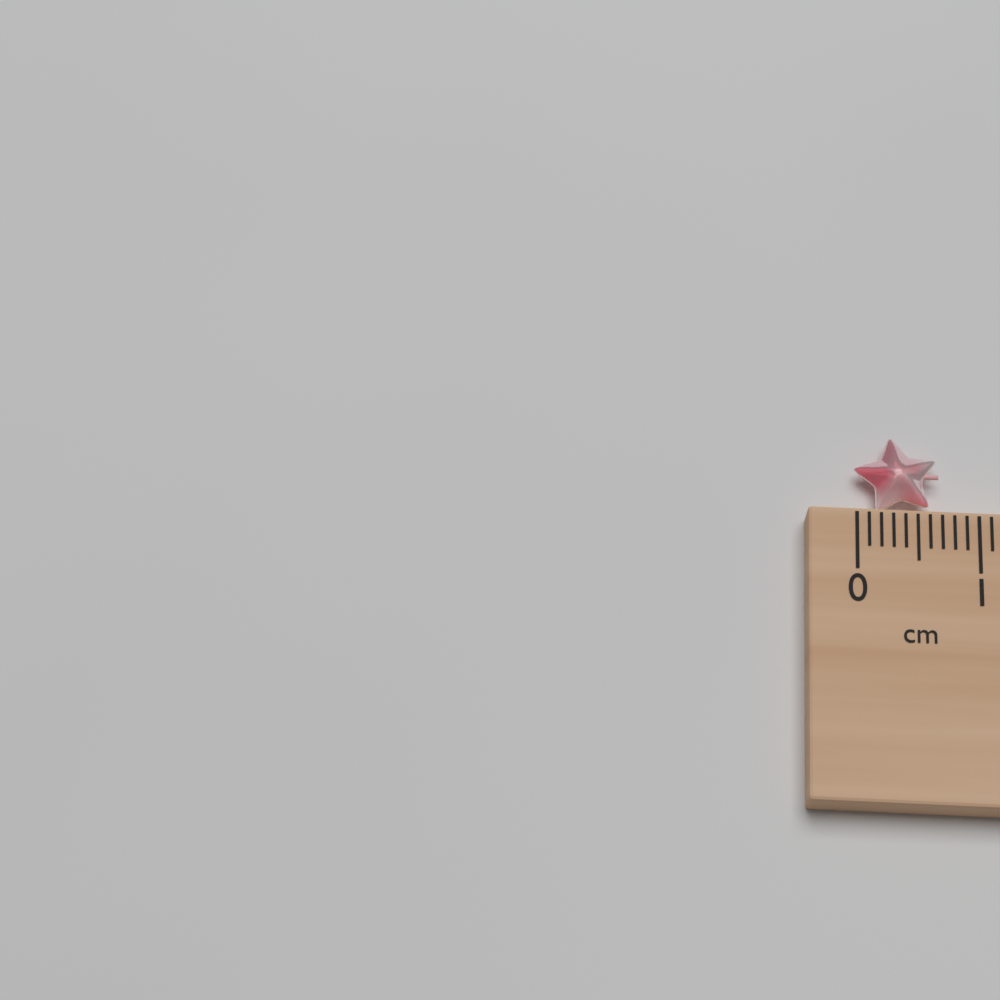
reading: 0.7 cm
